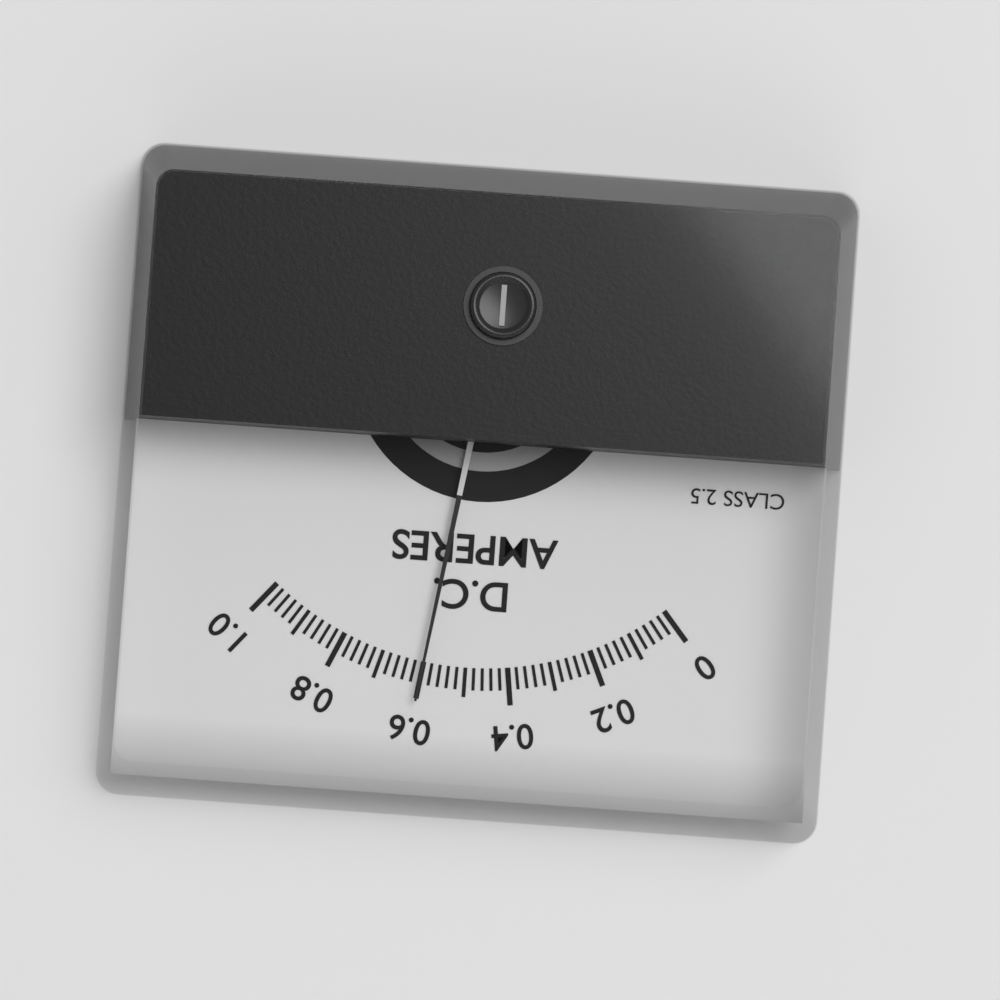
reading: 0.60 A
